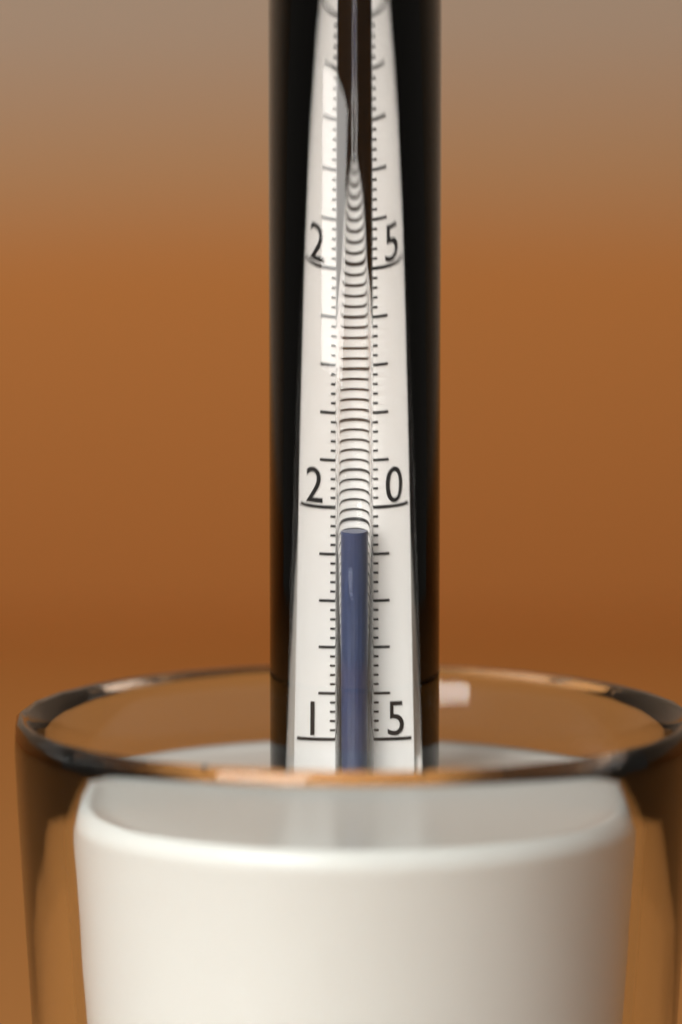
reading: 19.8 (no unit)
